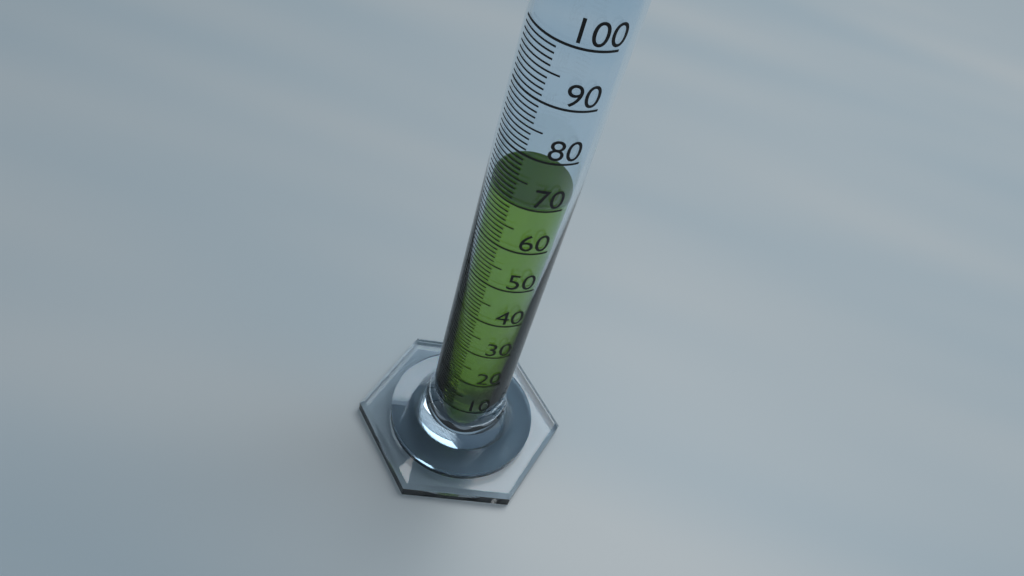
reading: 70 ml
